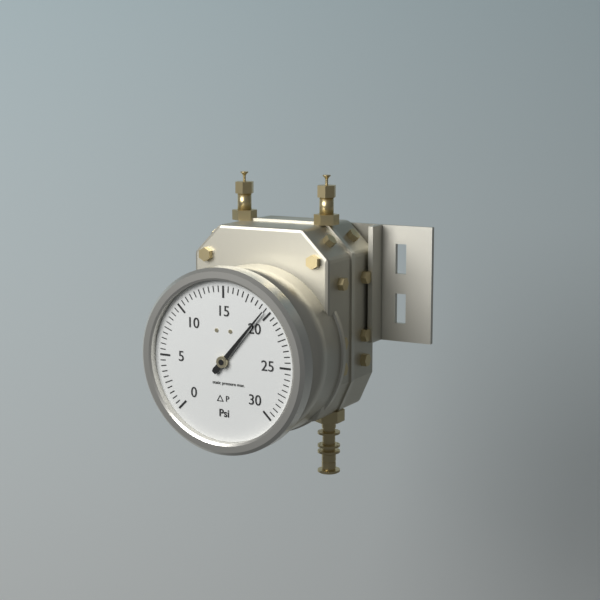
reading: 19.5 psi
